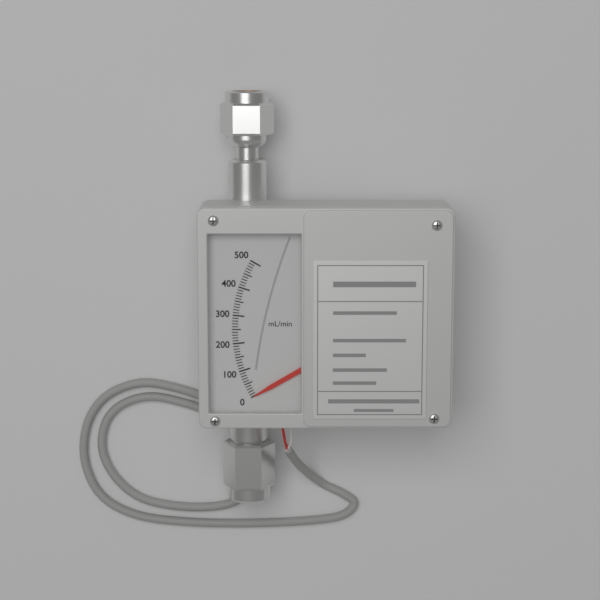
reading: 0 mL/min
